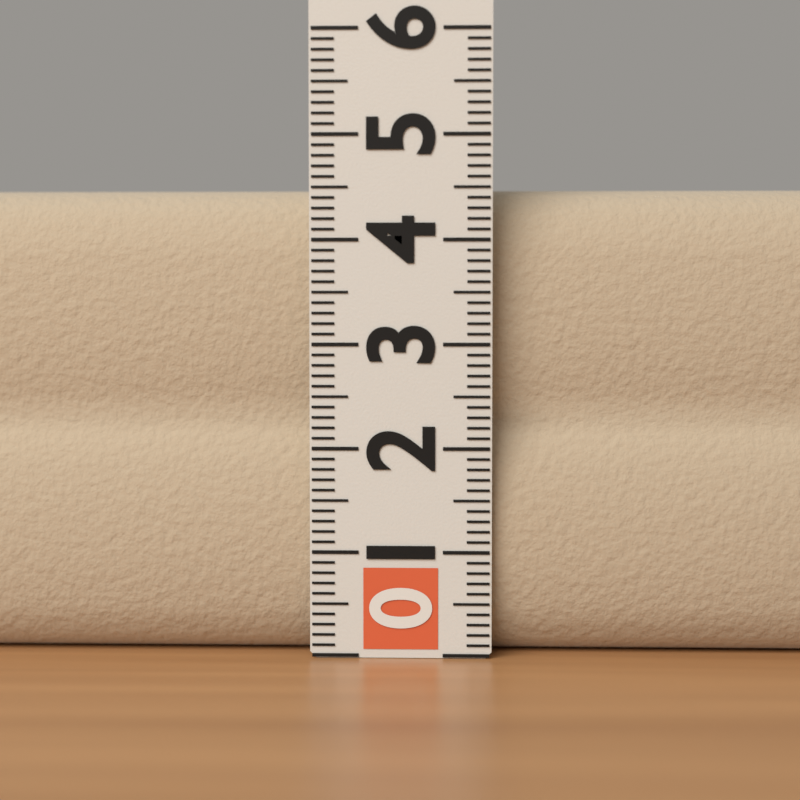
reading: 4.5 (no unit)
